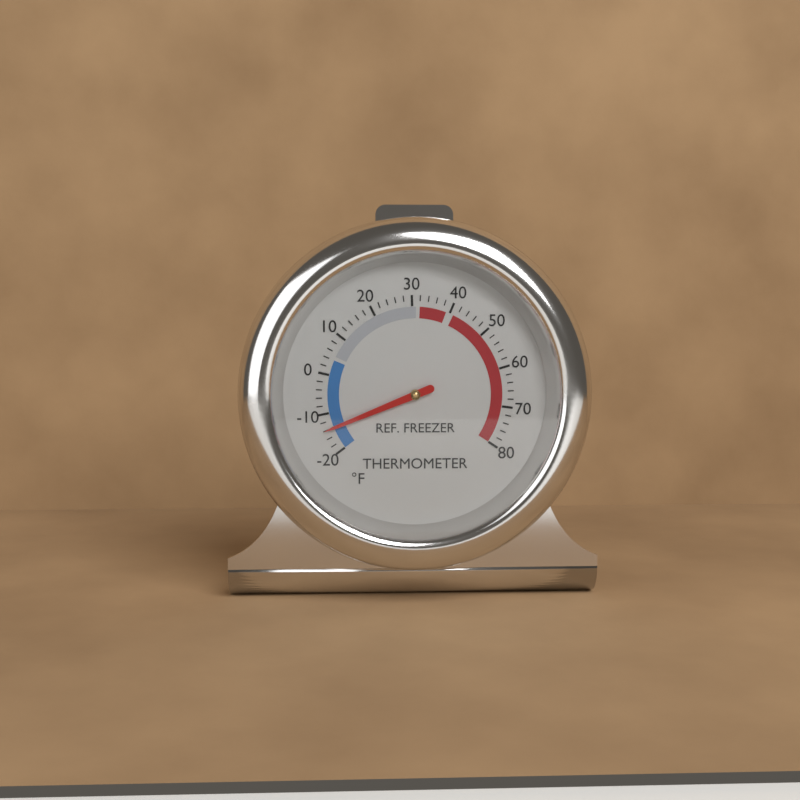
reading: -14 °F
